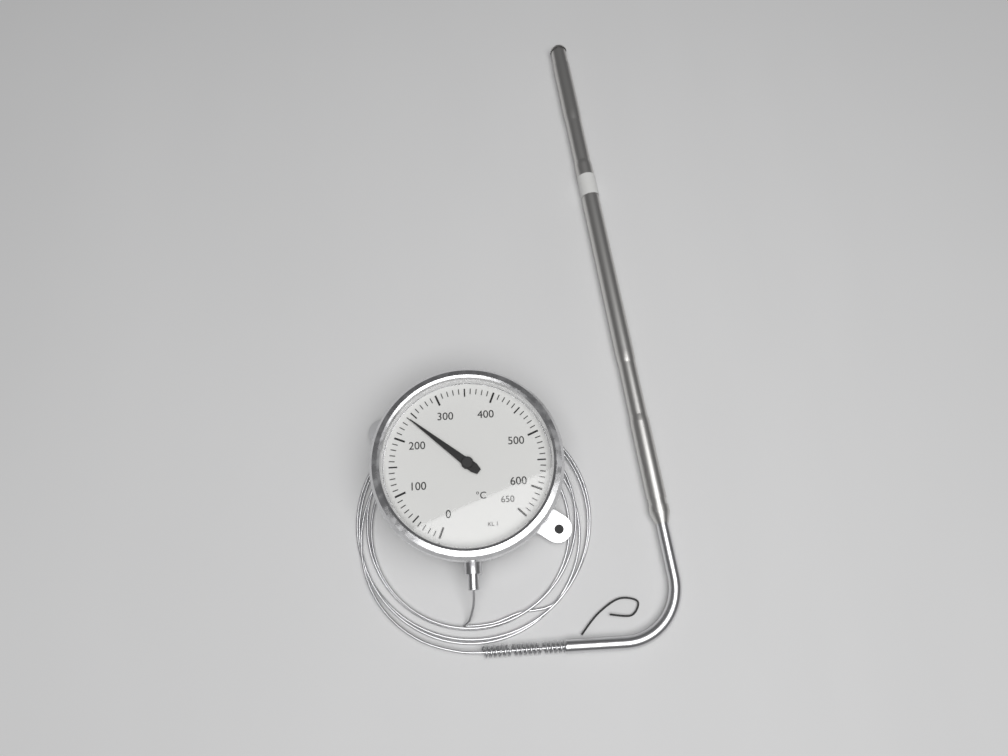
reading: 240 °C
